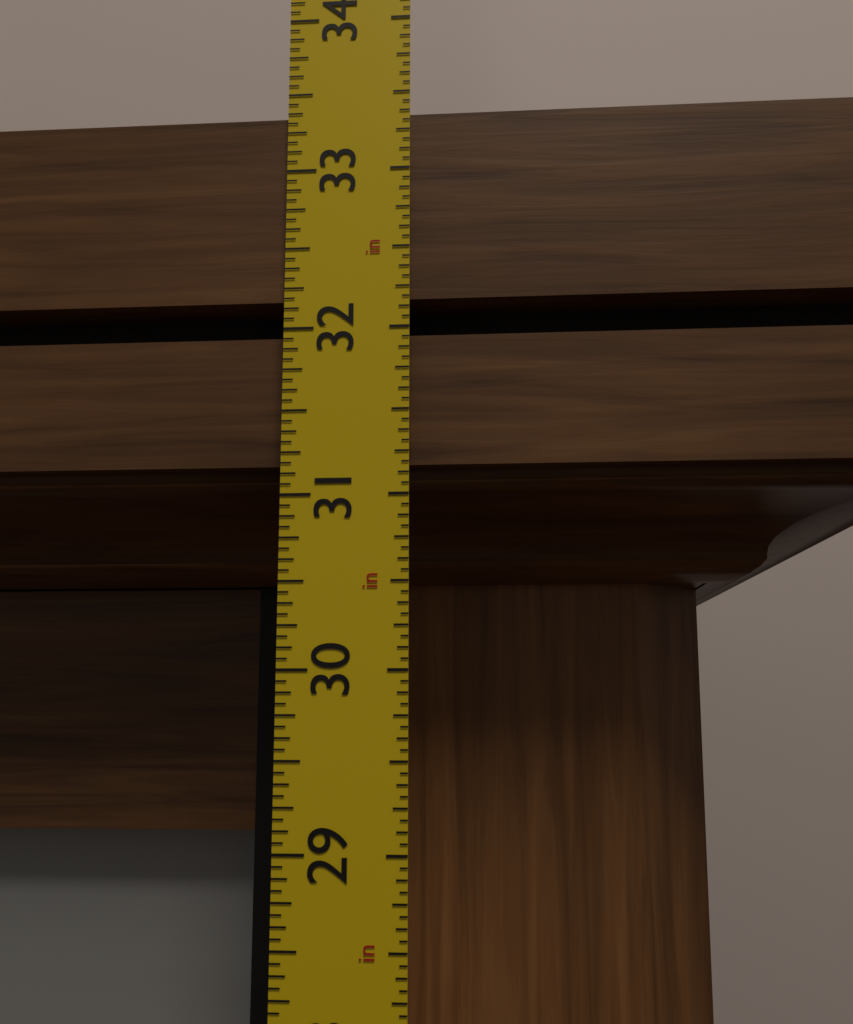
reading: 33.3750 in
